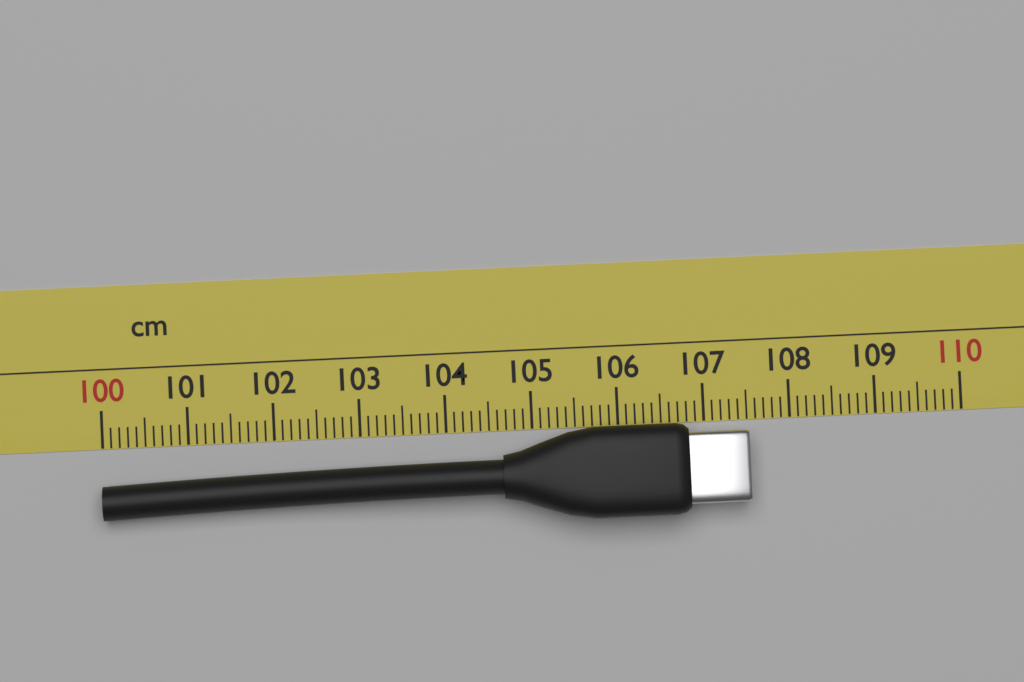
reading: 107.5 cm
